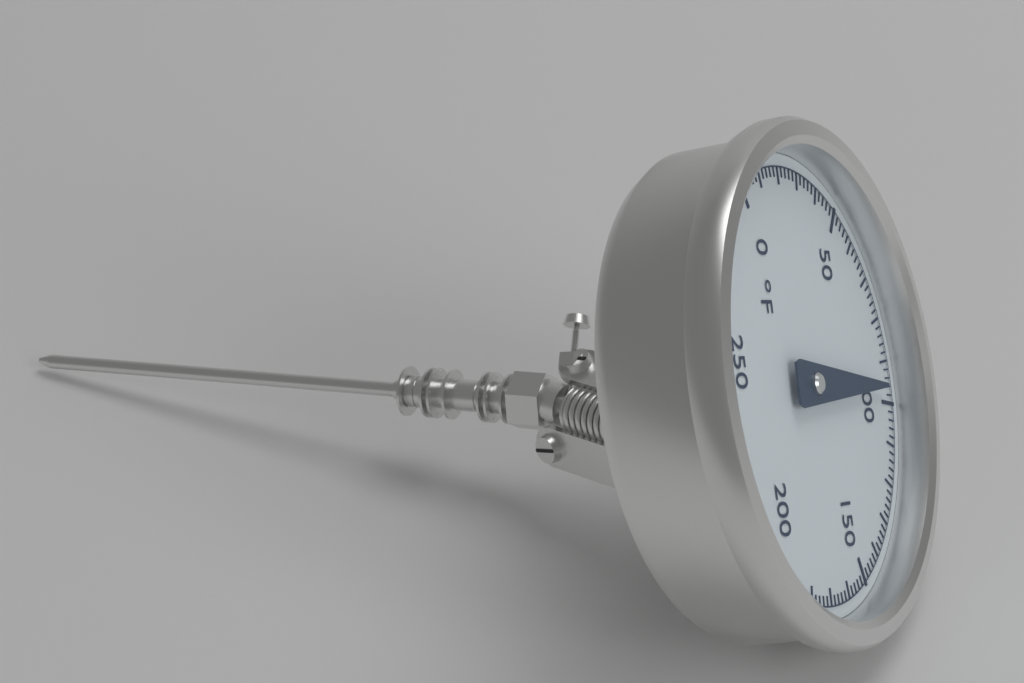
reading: 96 °F
